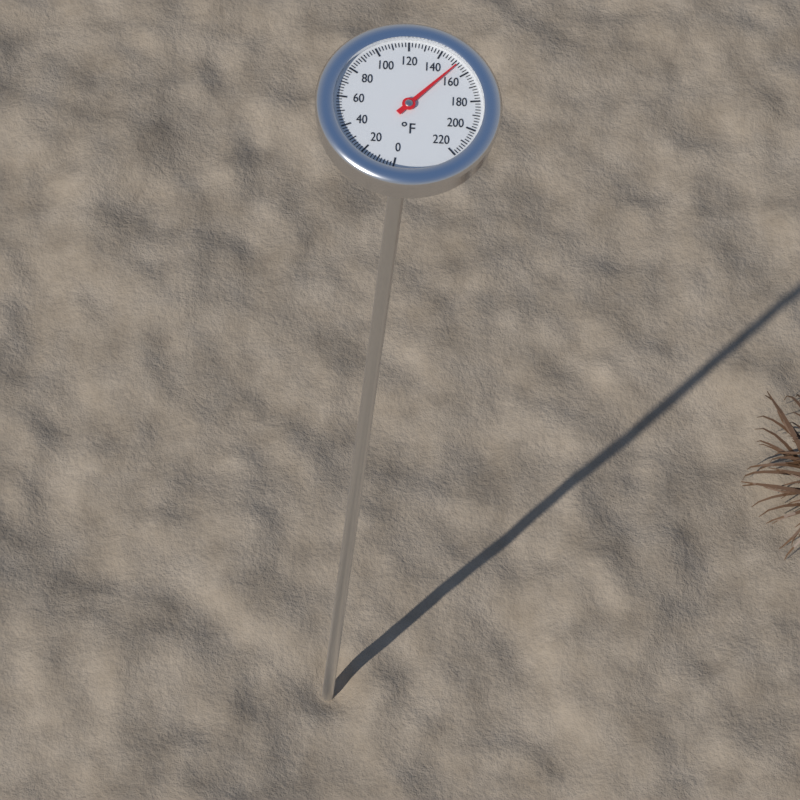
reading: 152 °F
